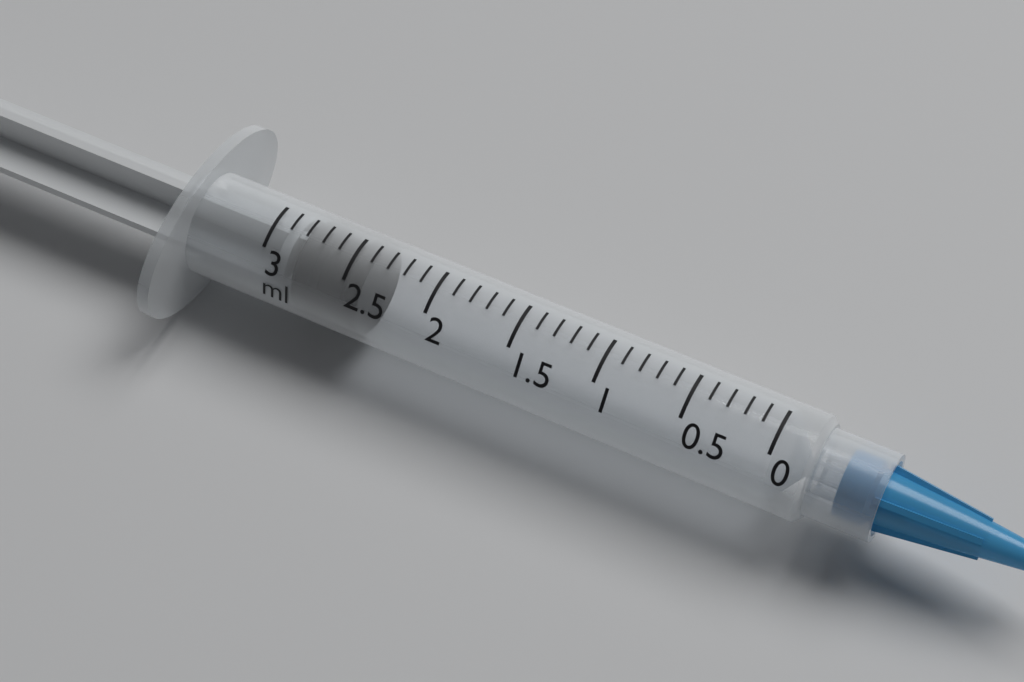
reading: 2.4 ml
